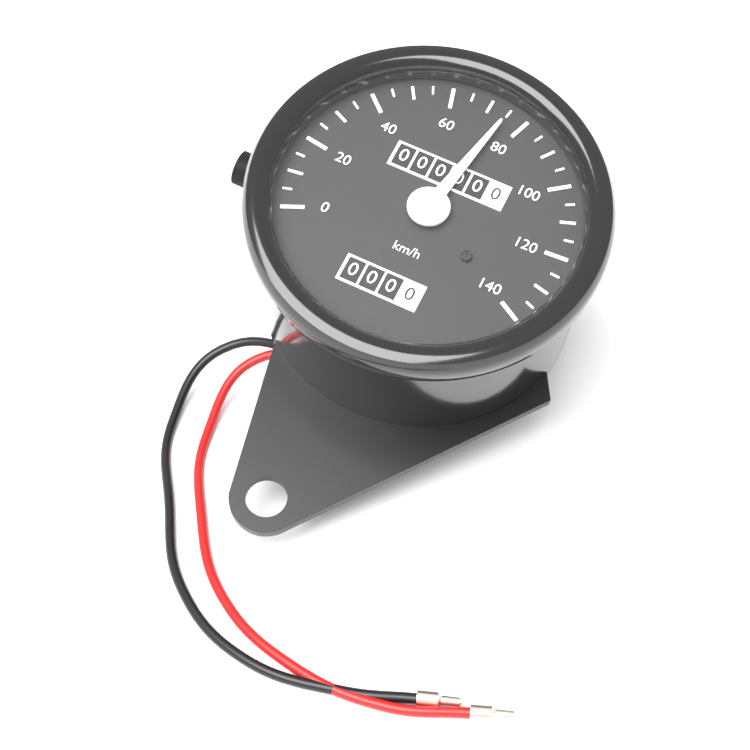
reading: 75 km/h
